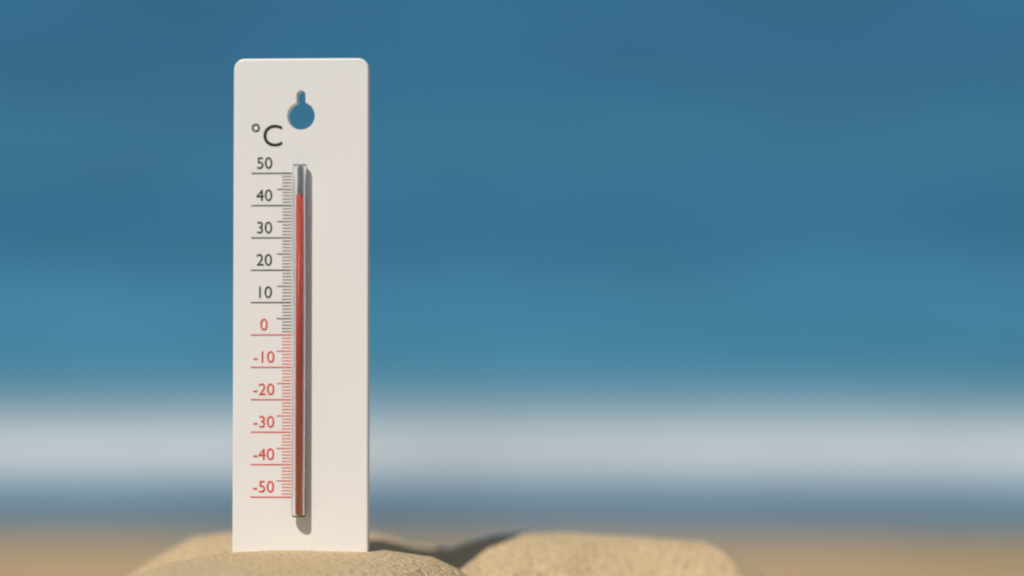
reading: 43 °C
